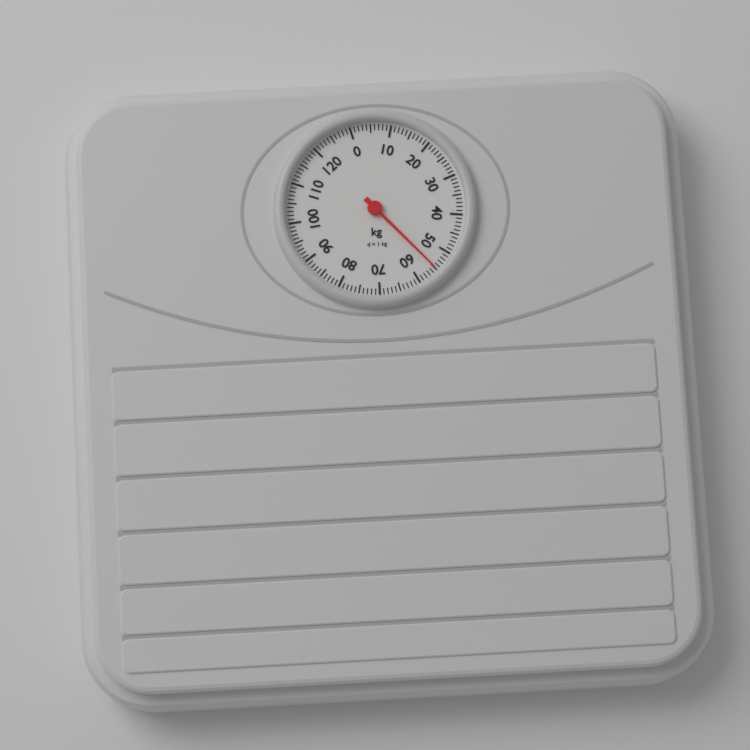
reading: 55 kg
